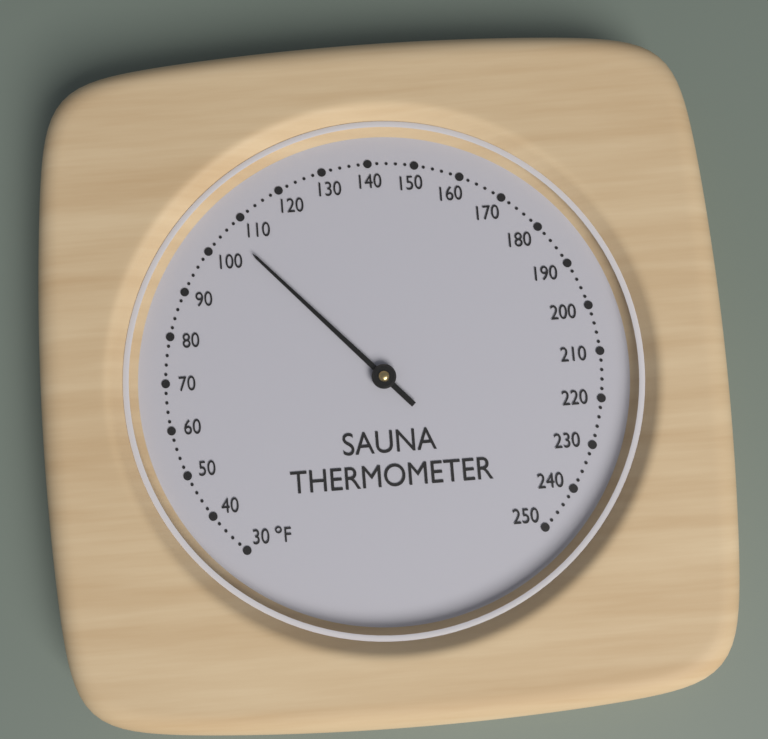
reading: 106 °F
